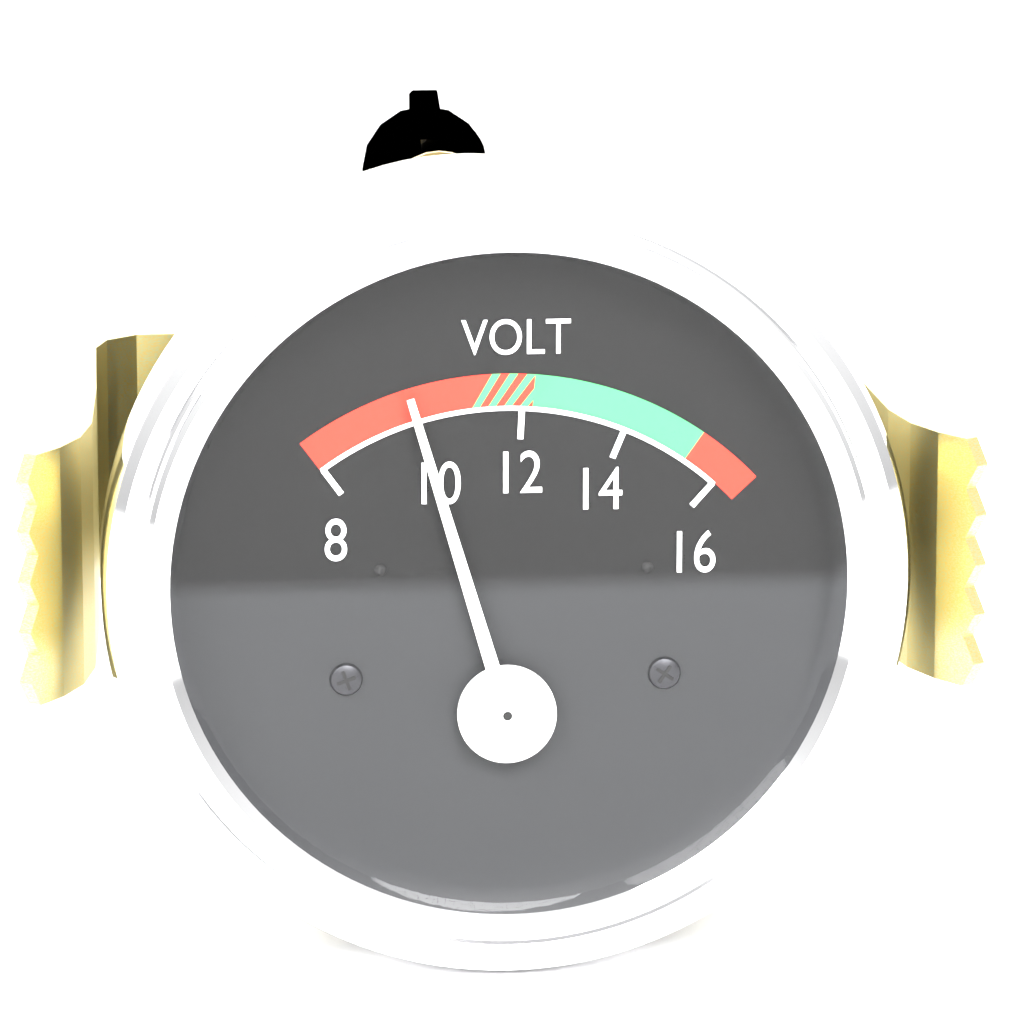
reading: 10 V
